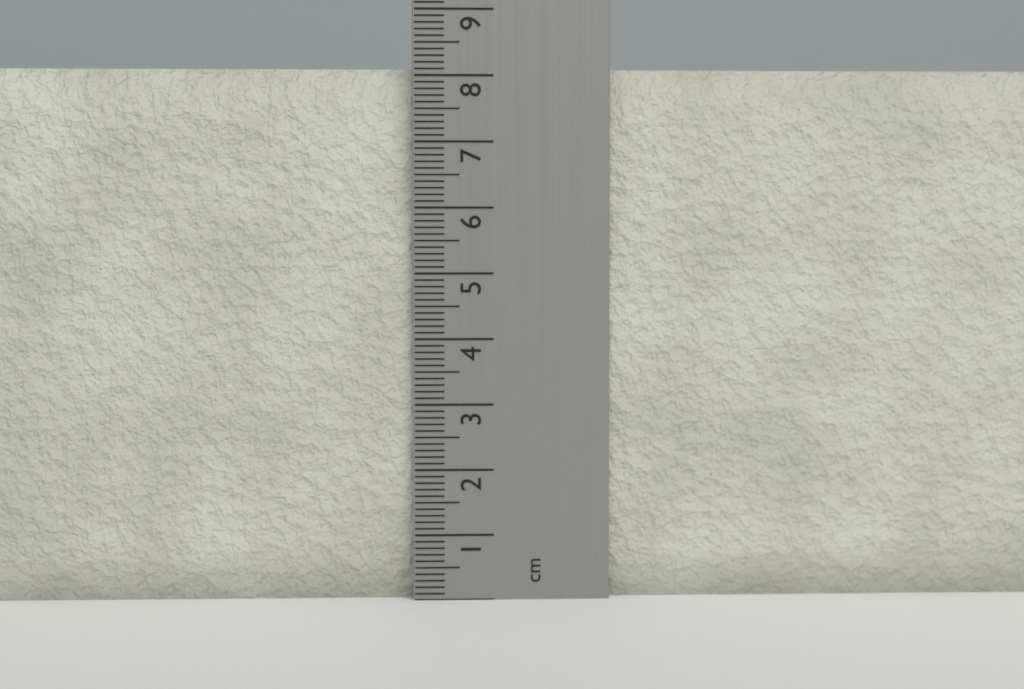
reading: 8.1 cm
